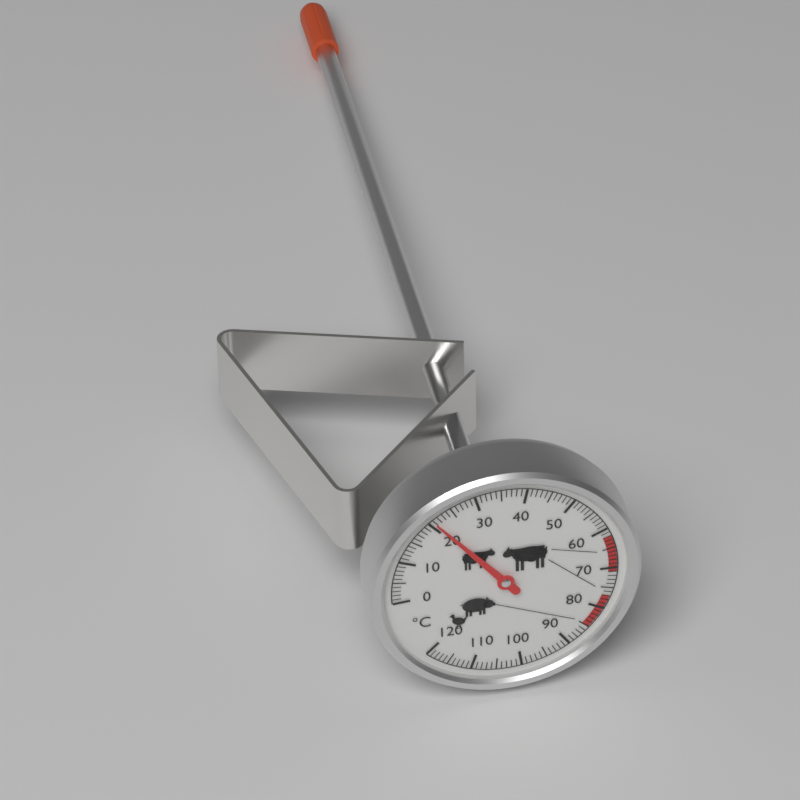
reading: 21 °C
